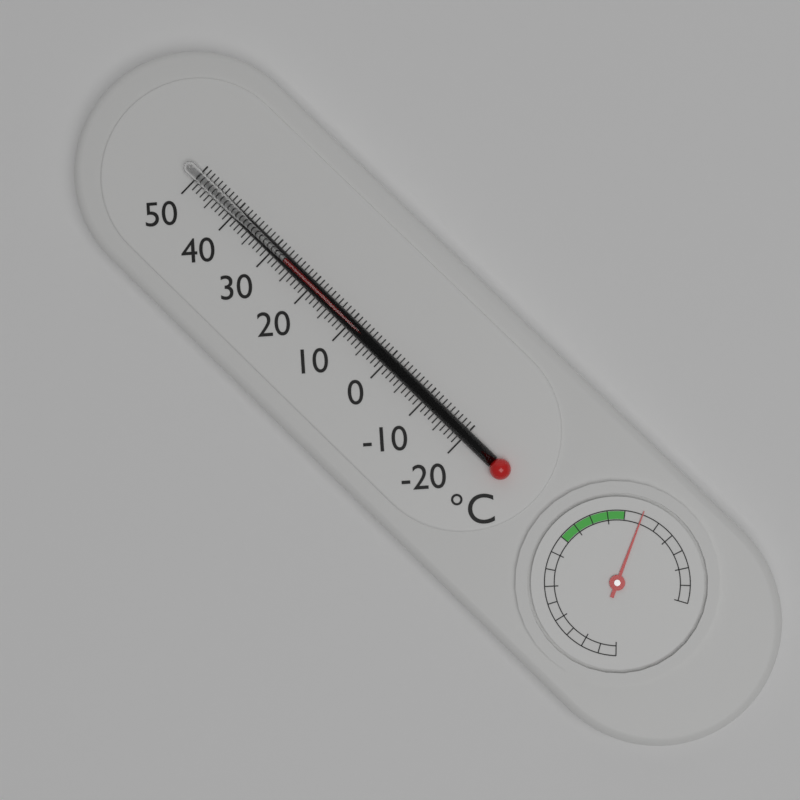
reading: 27 °C
